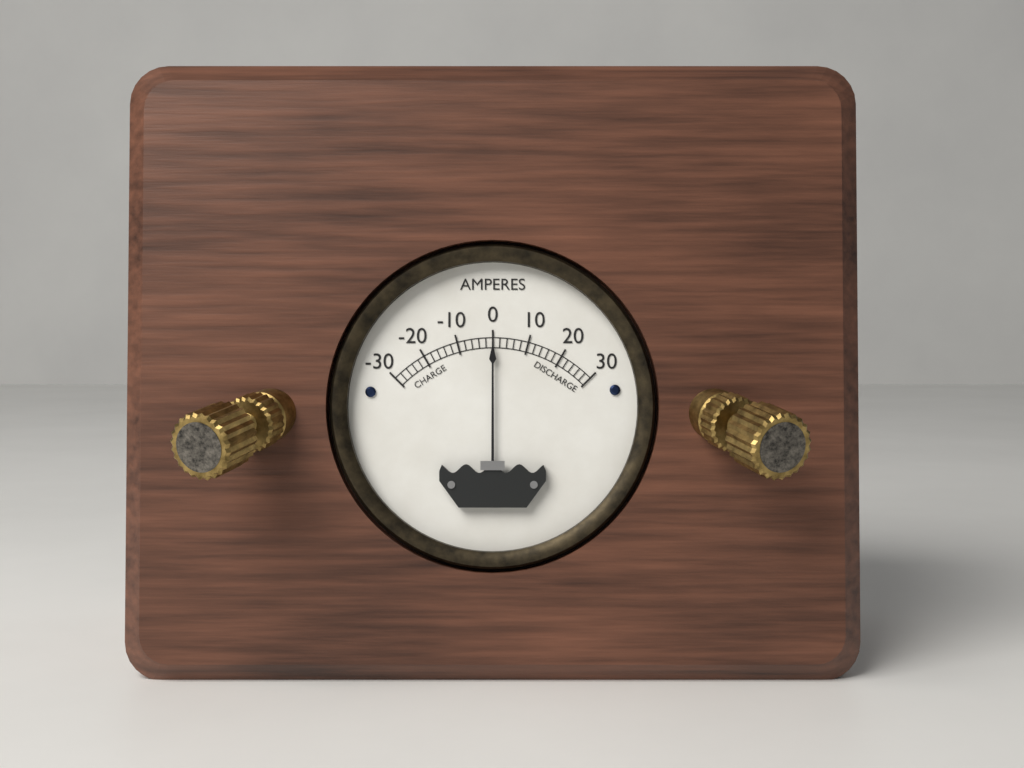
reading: 0 A
